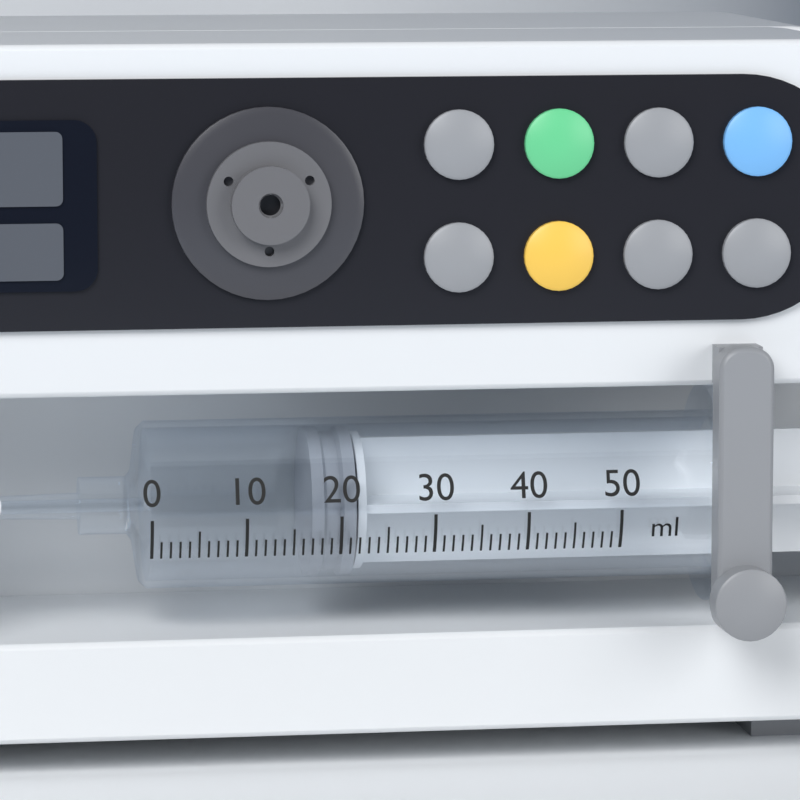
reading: 17 ml
